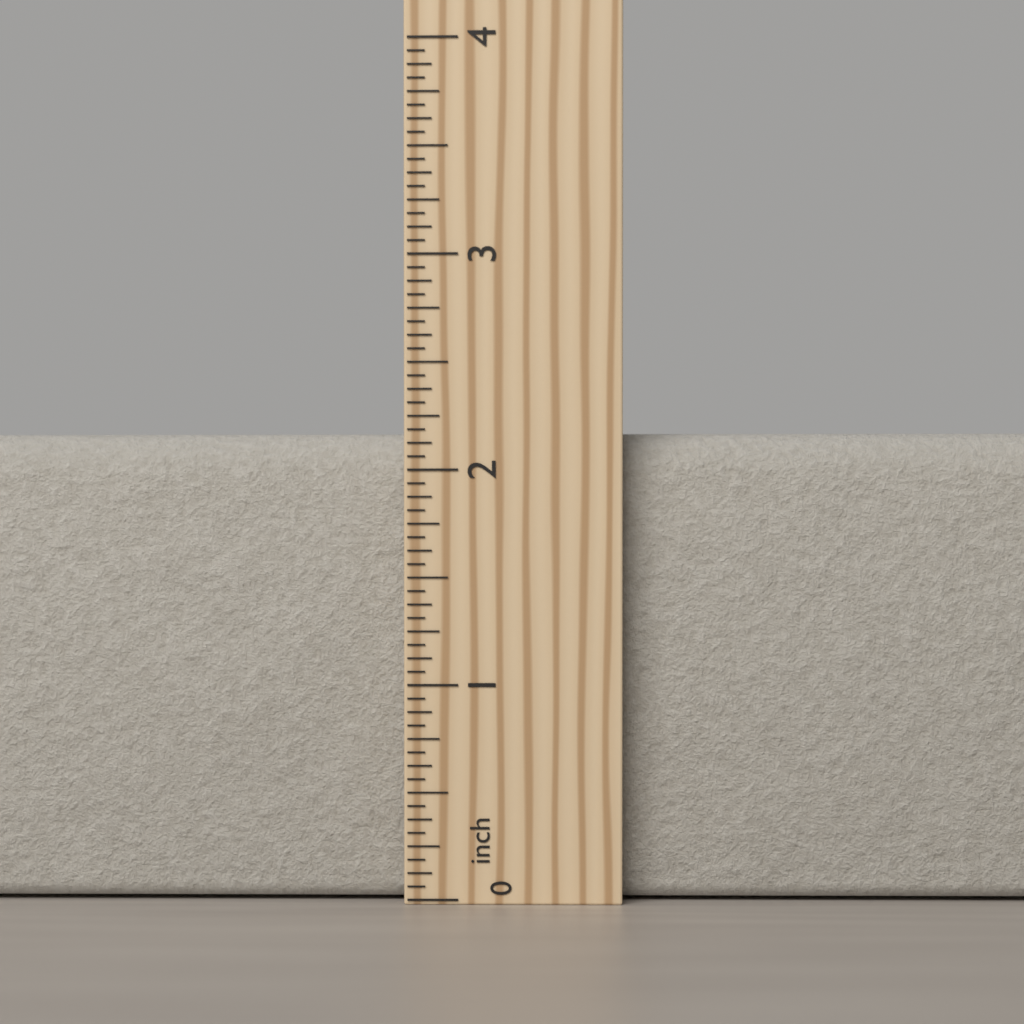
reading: 2.1875 inch
